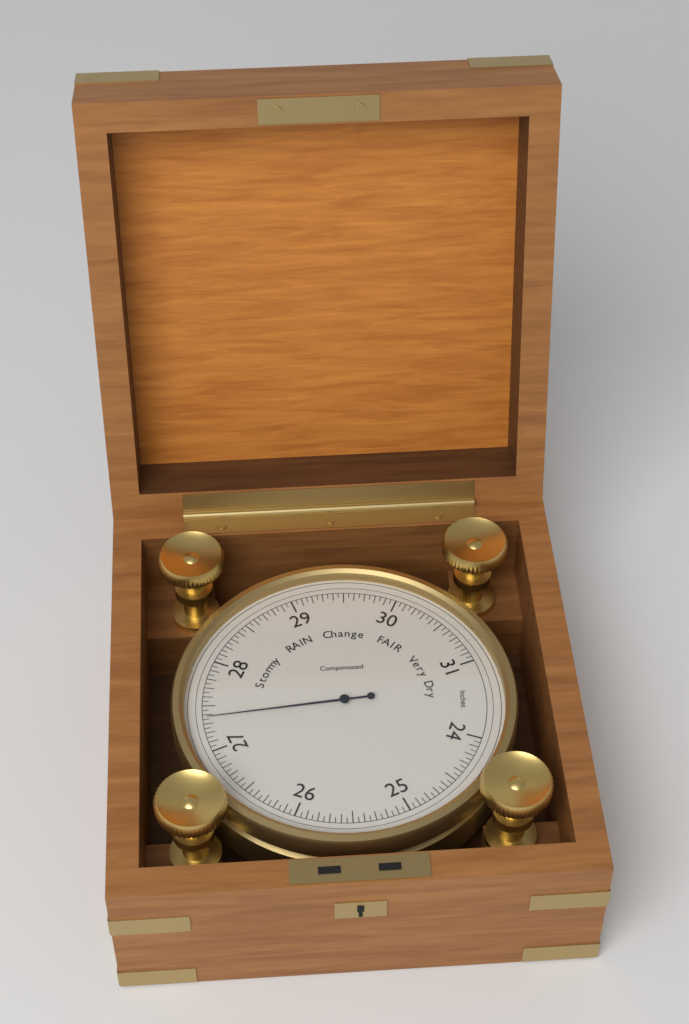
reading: 27.35 inHg
